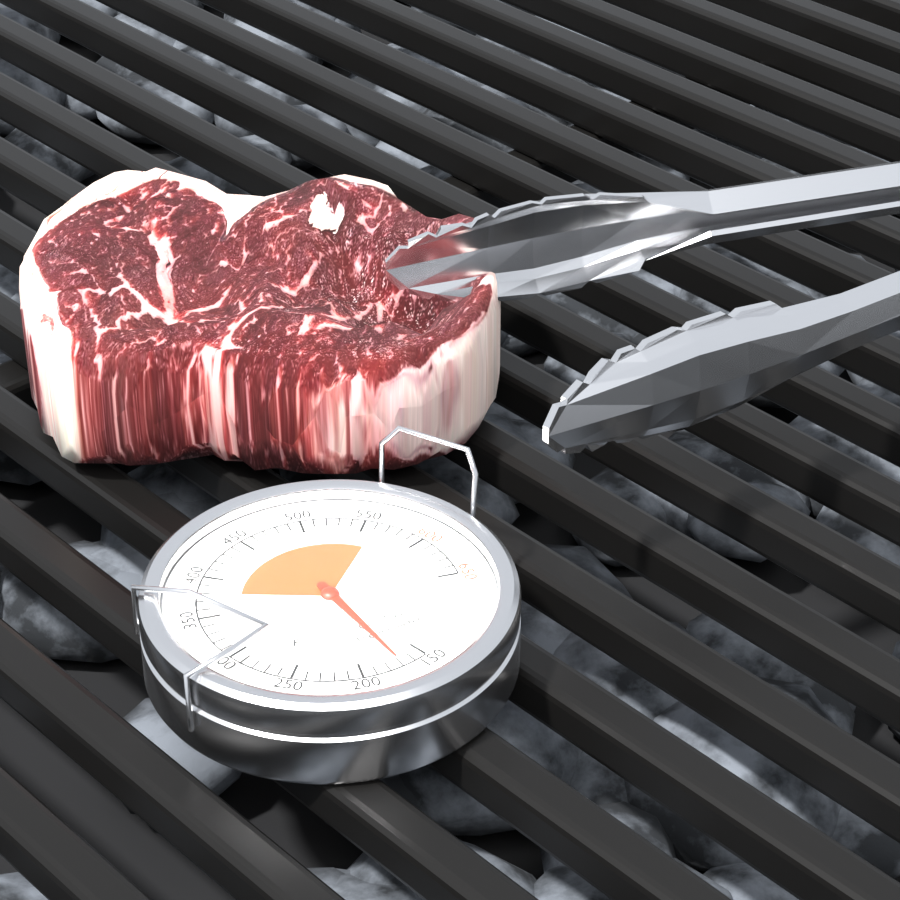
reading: 170 °F
